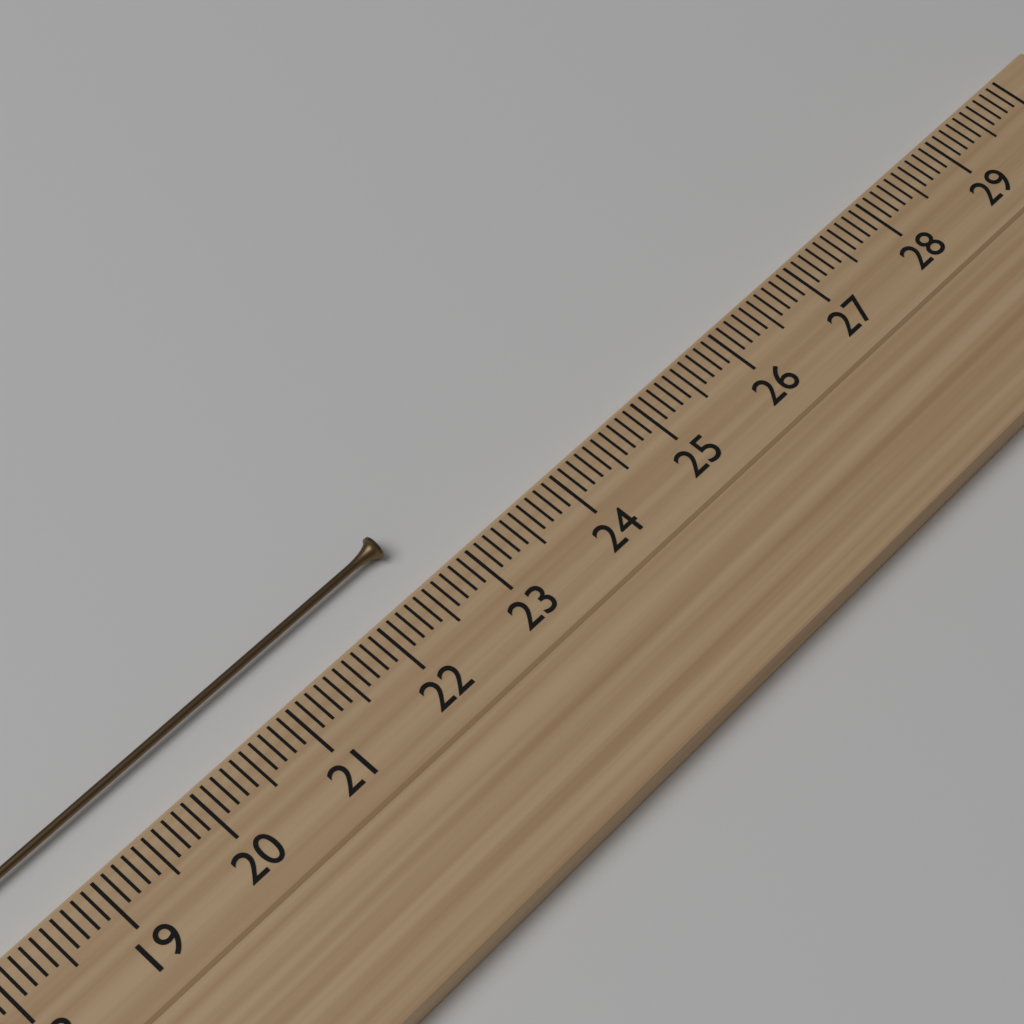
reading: 22.6 cm
